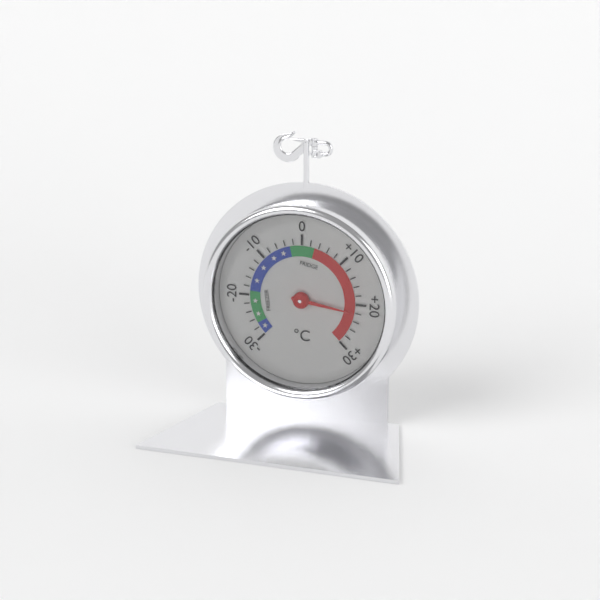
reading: 22 °C
